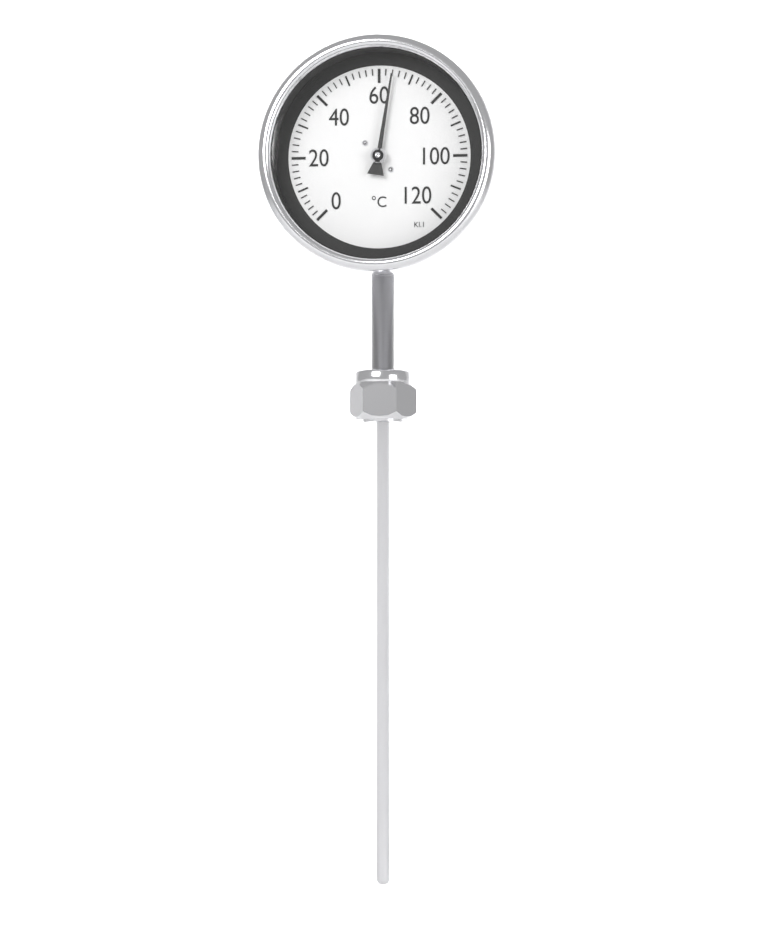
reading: 64 °C
